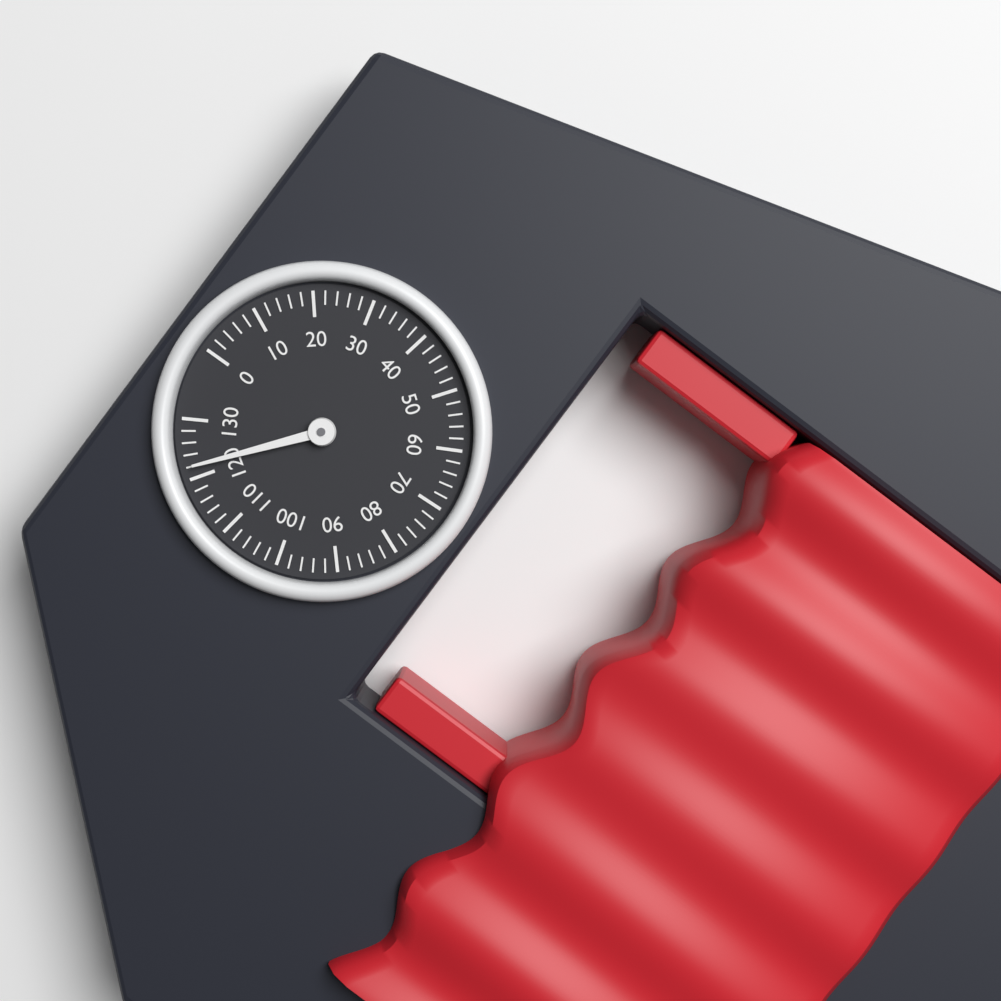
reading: 122 (no unit)
